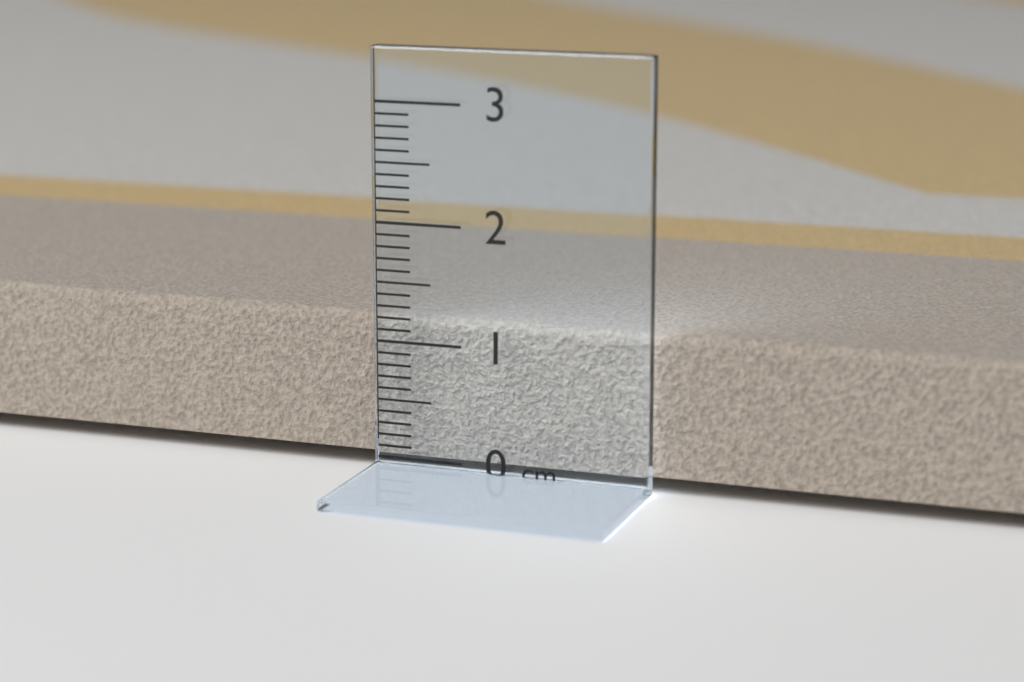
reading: 1.2 cm
